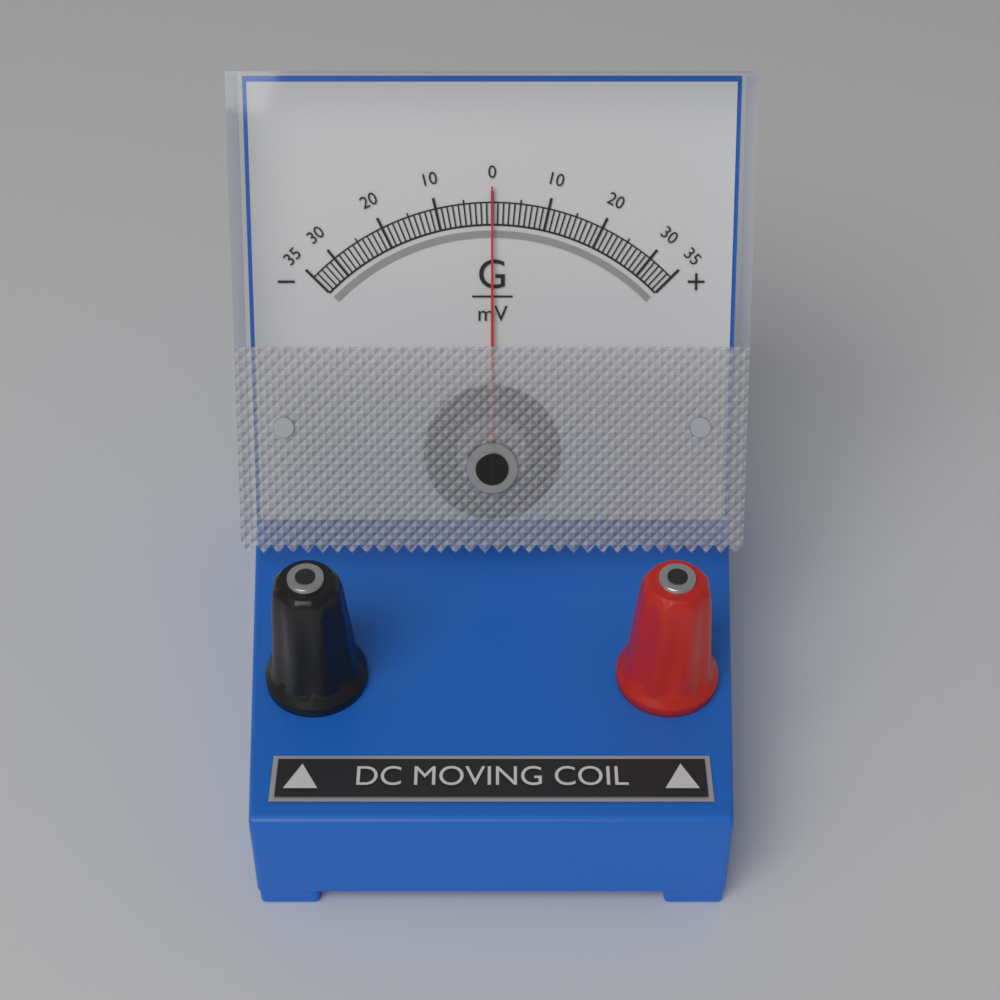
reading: 0 mV
